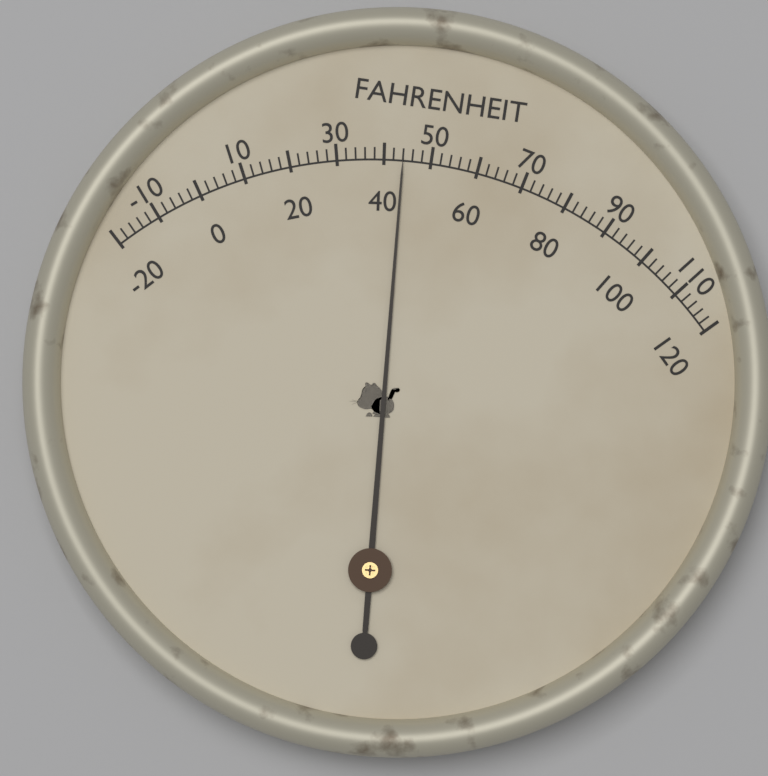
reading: 44 °F
